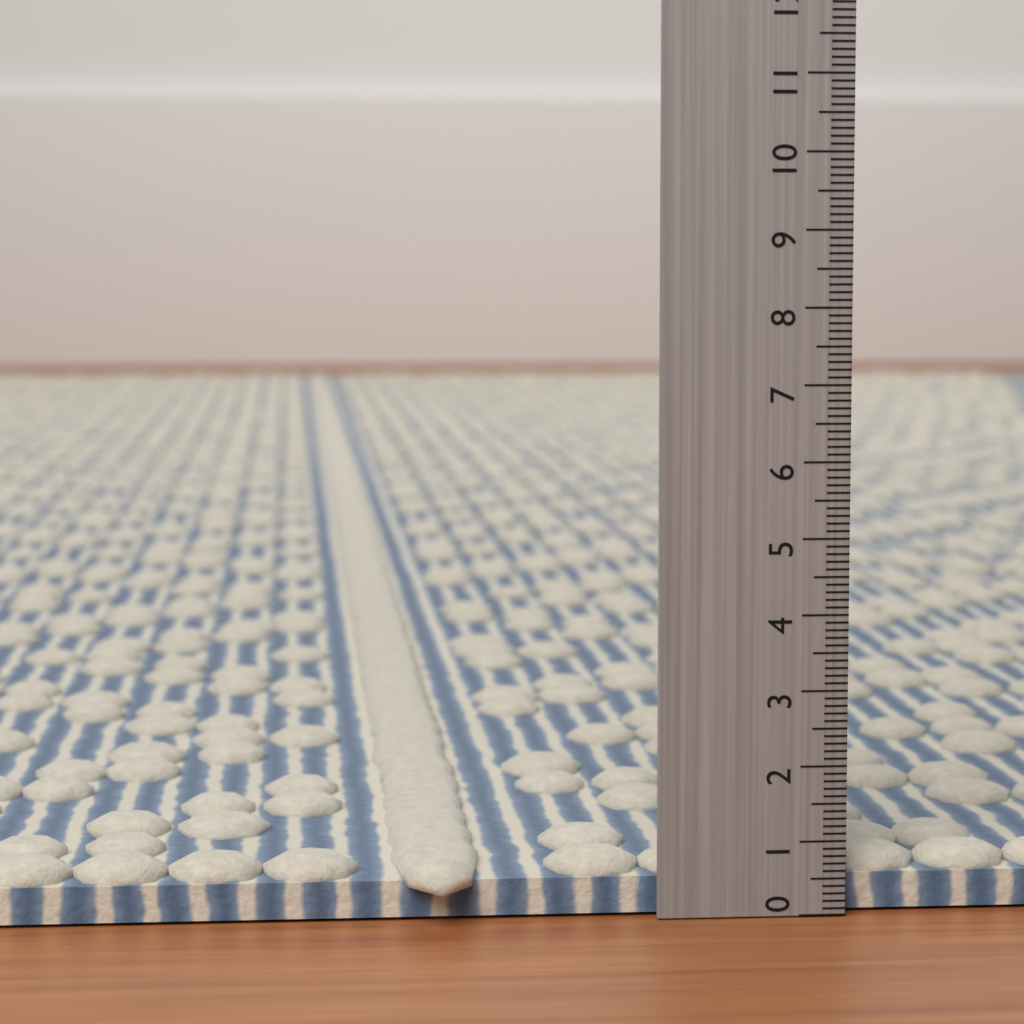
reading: 0.8 (no unit)
